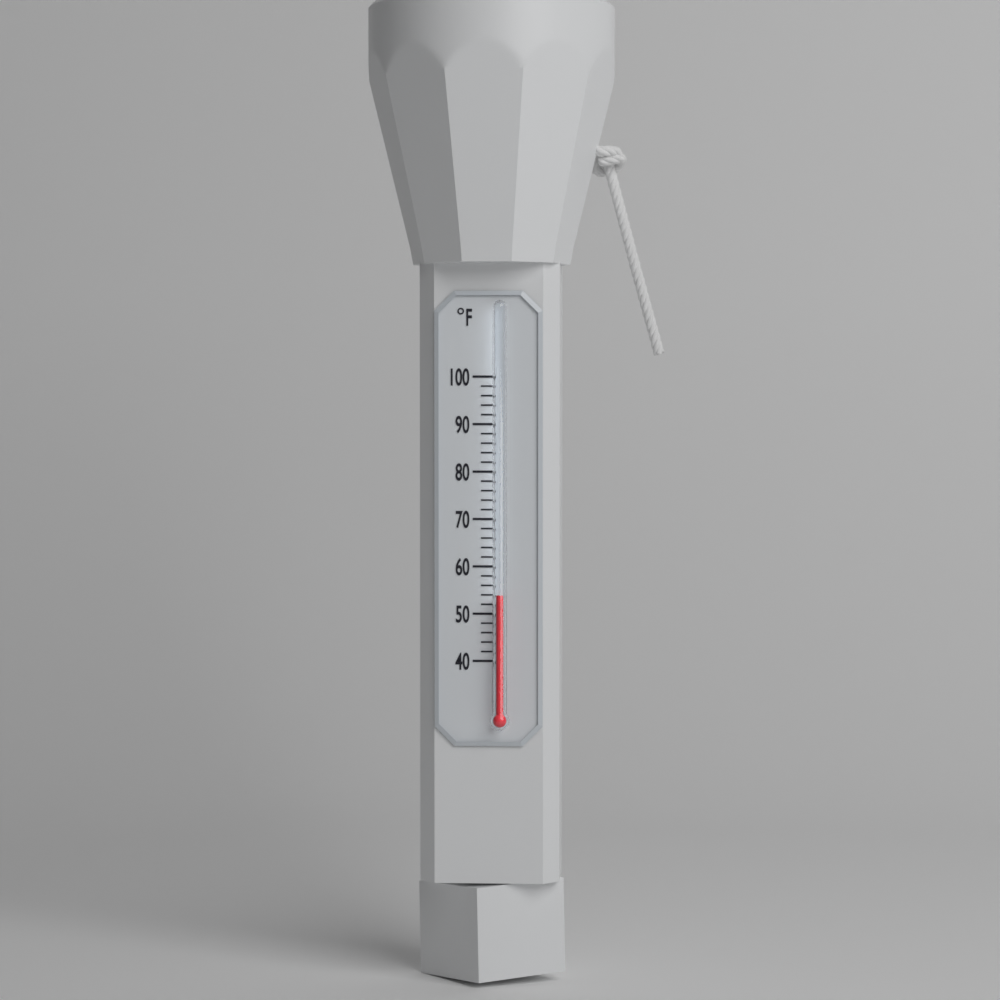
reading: 54 °F
